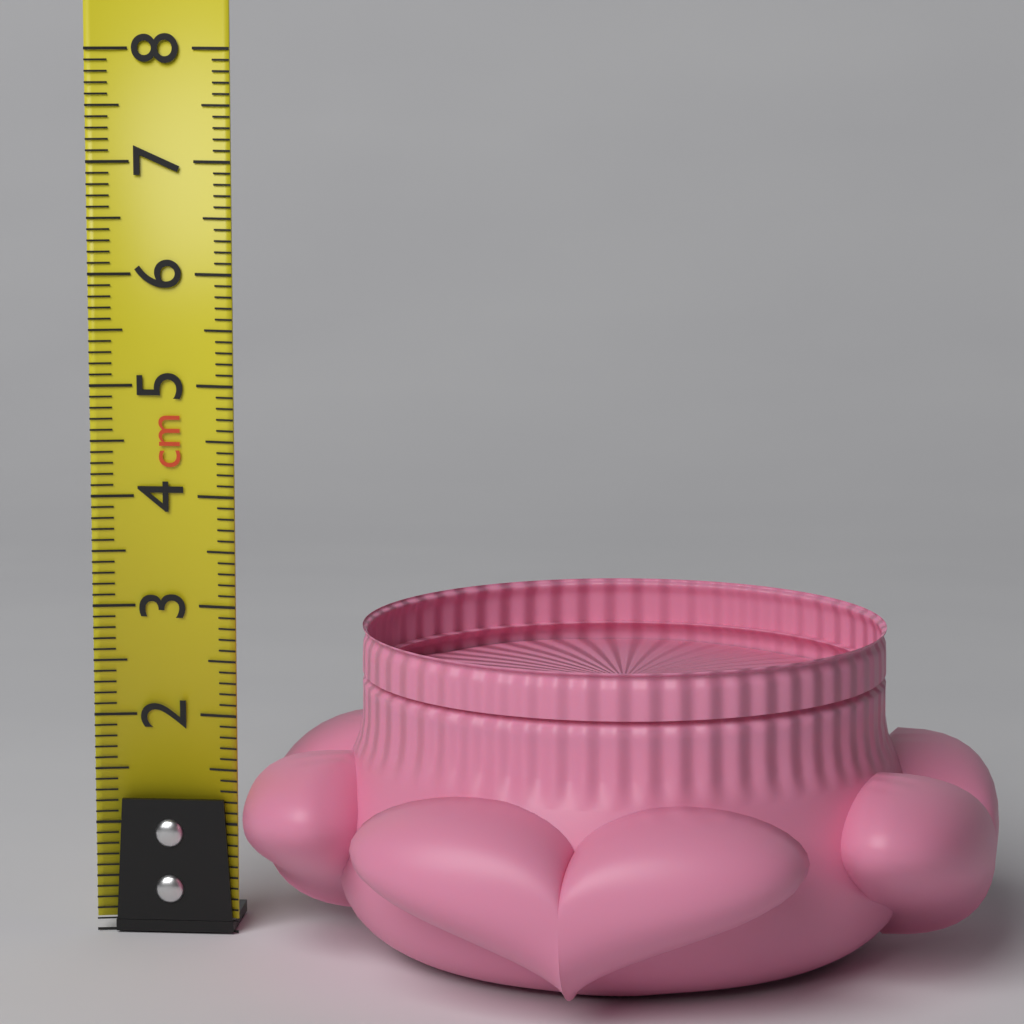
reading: 2.9 cm
